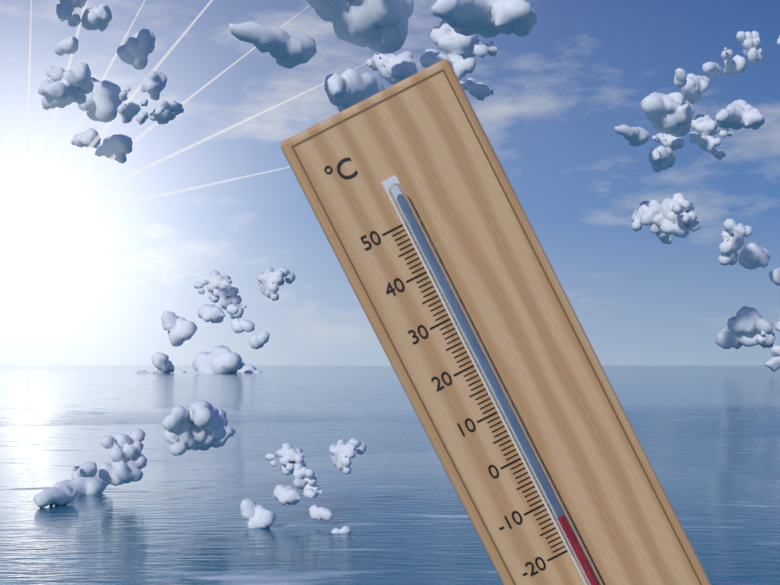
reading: -13 °C
